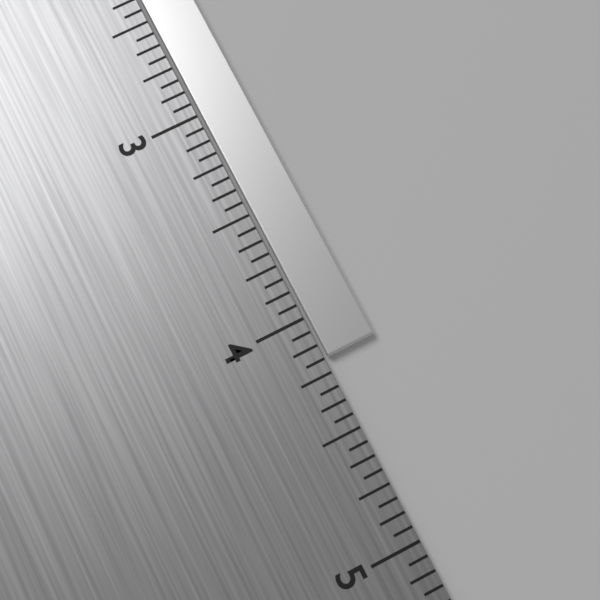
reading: 4.1875 in
